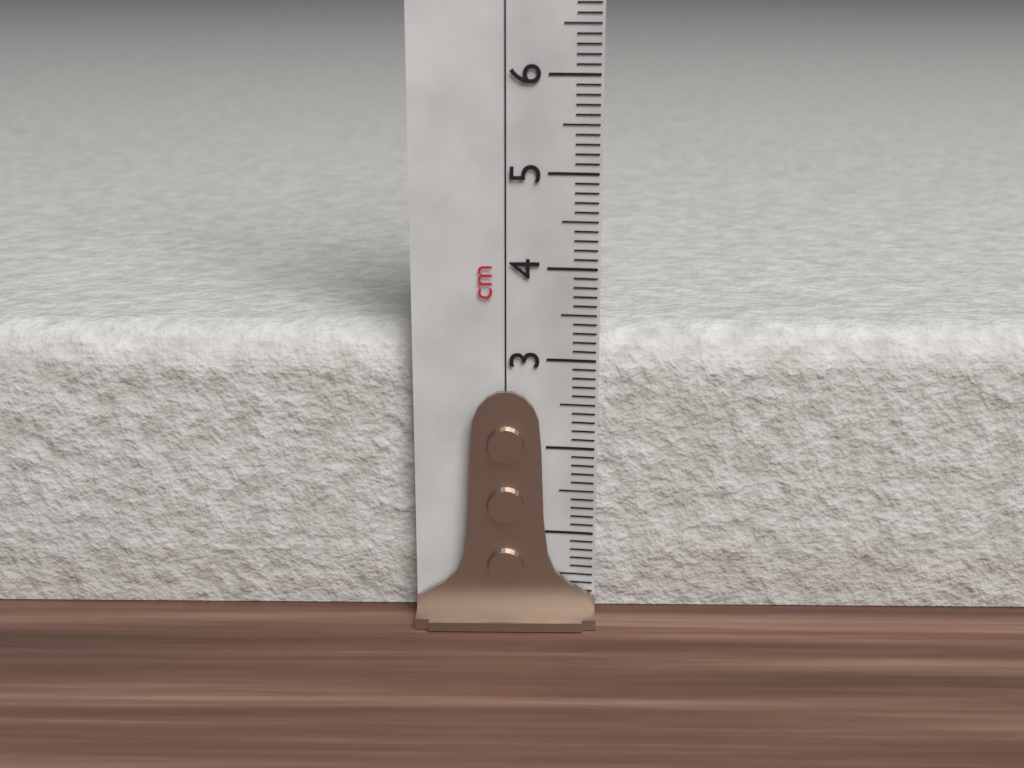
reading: 3.3 cm
